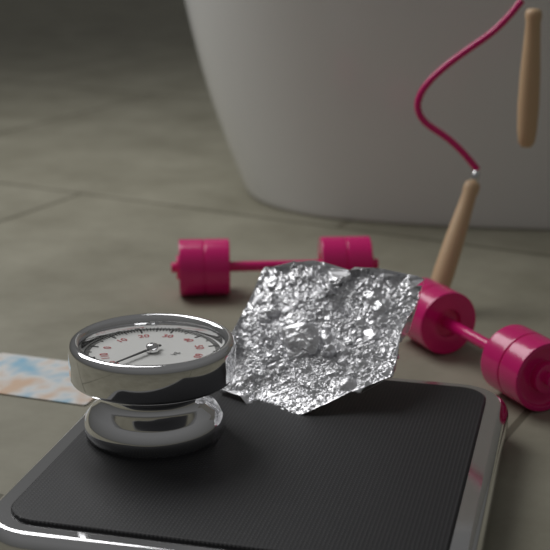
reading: 98 kg
